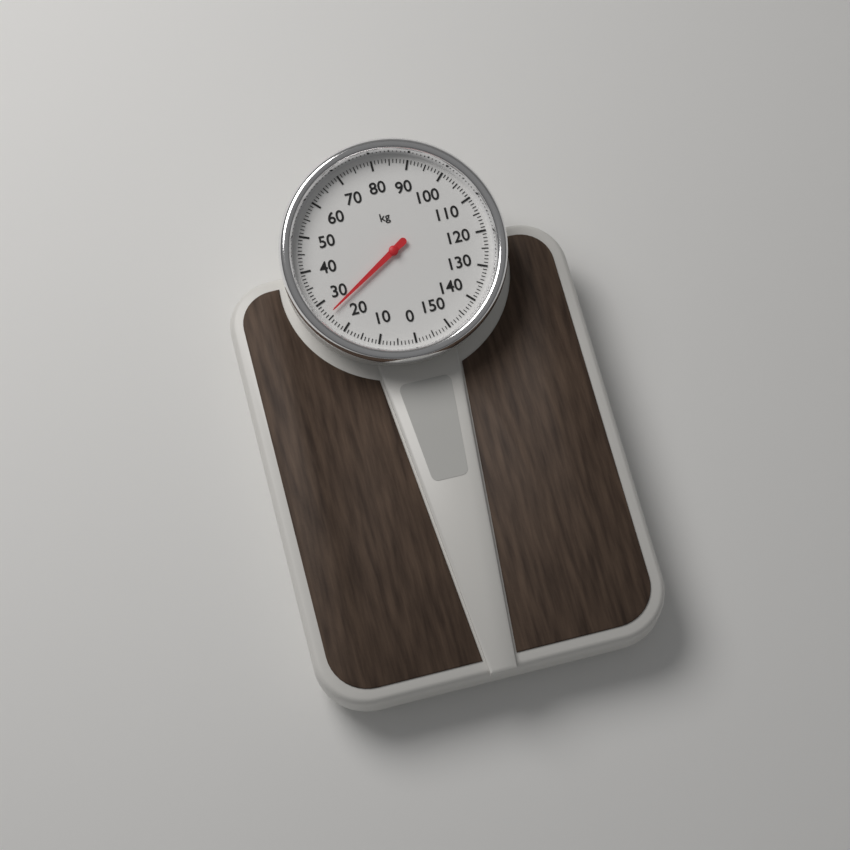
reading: 26 kg
